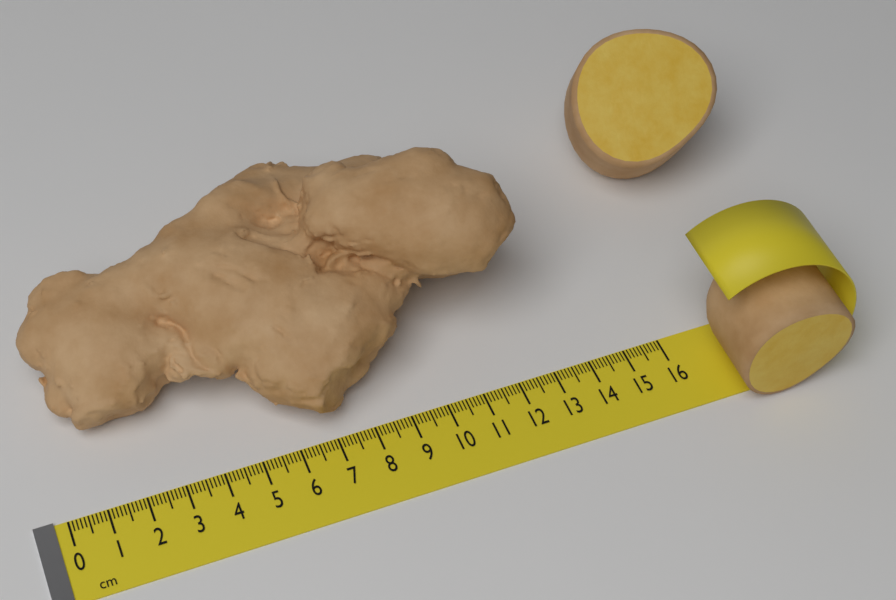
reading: 13.1 cm
